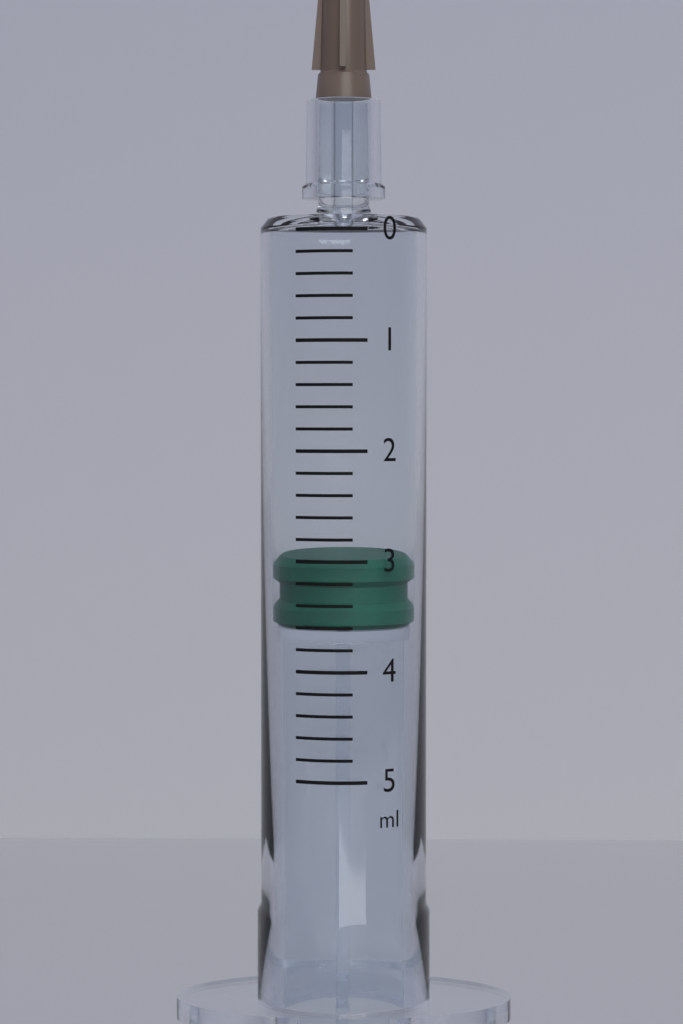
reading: 3.0 ml
